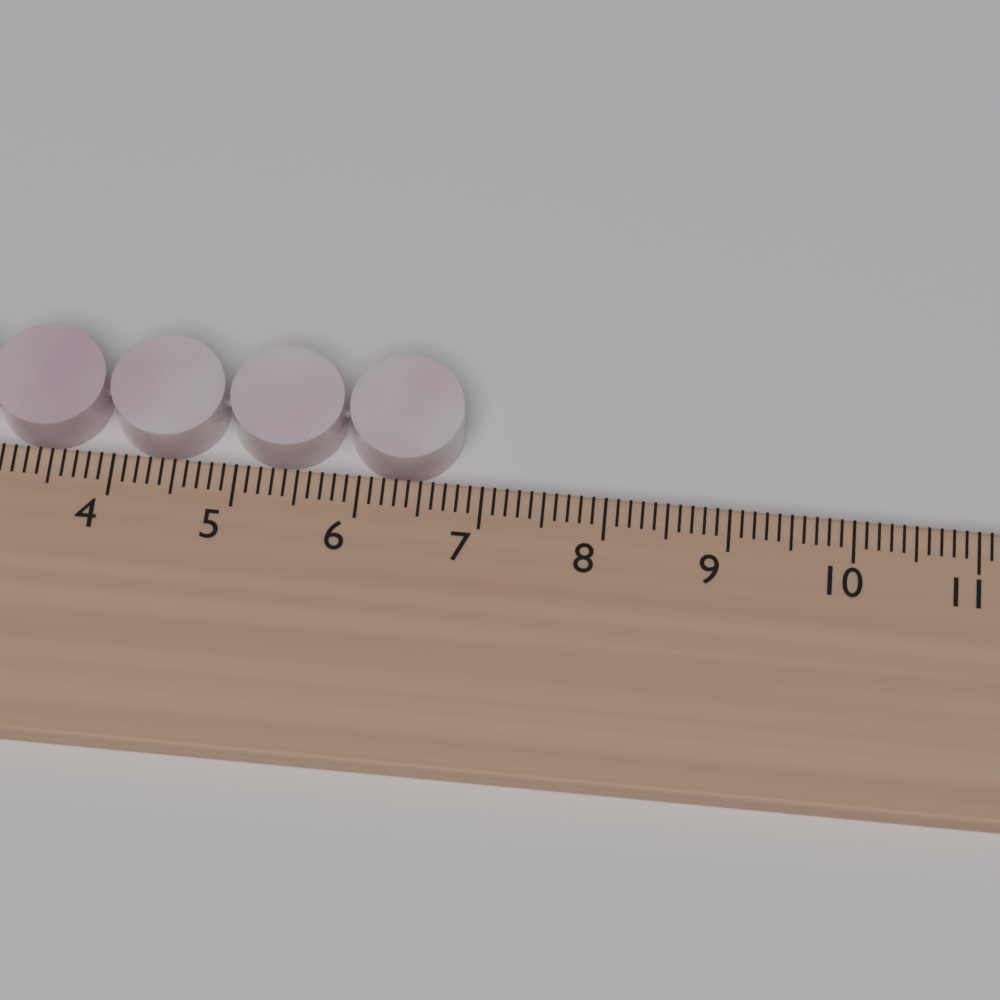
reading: 6.8 cm
